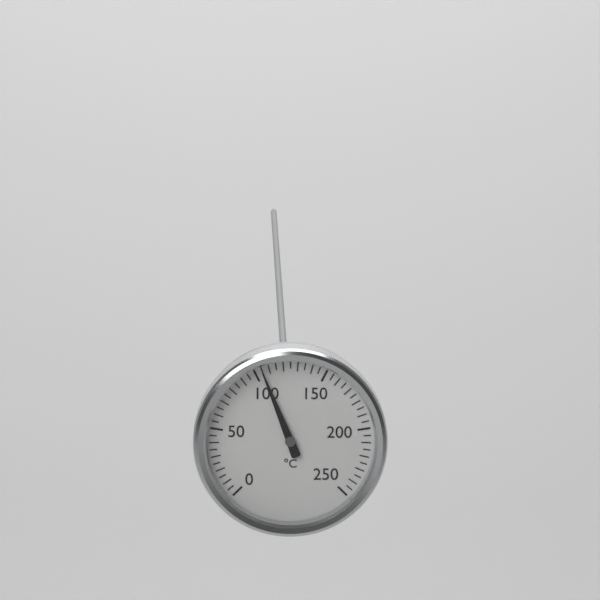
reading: 105 °C
